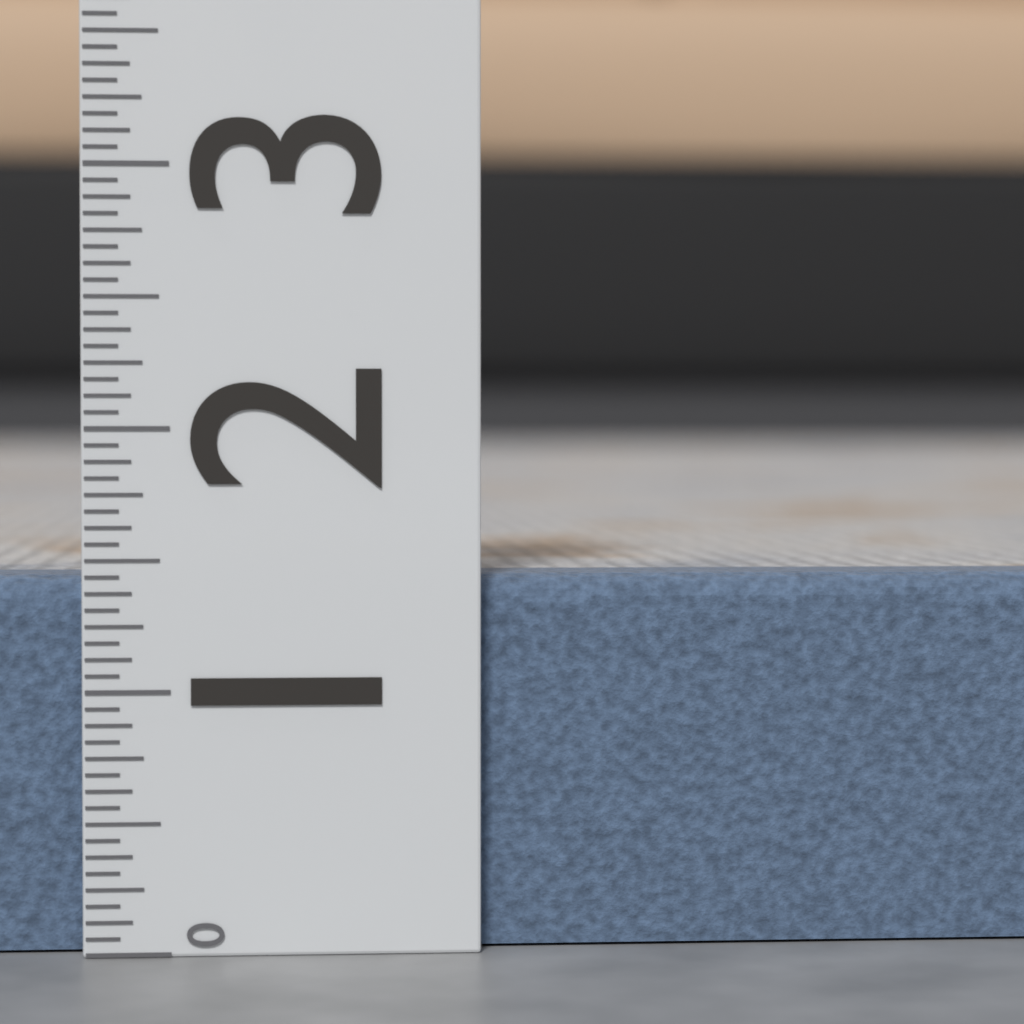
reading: 1.4375 (no unit)
